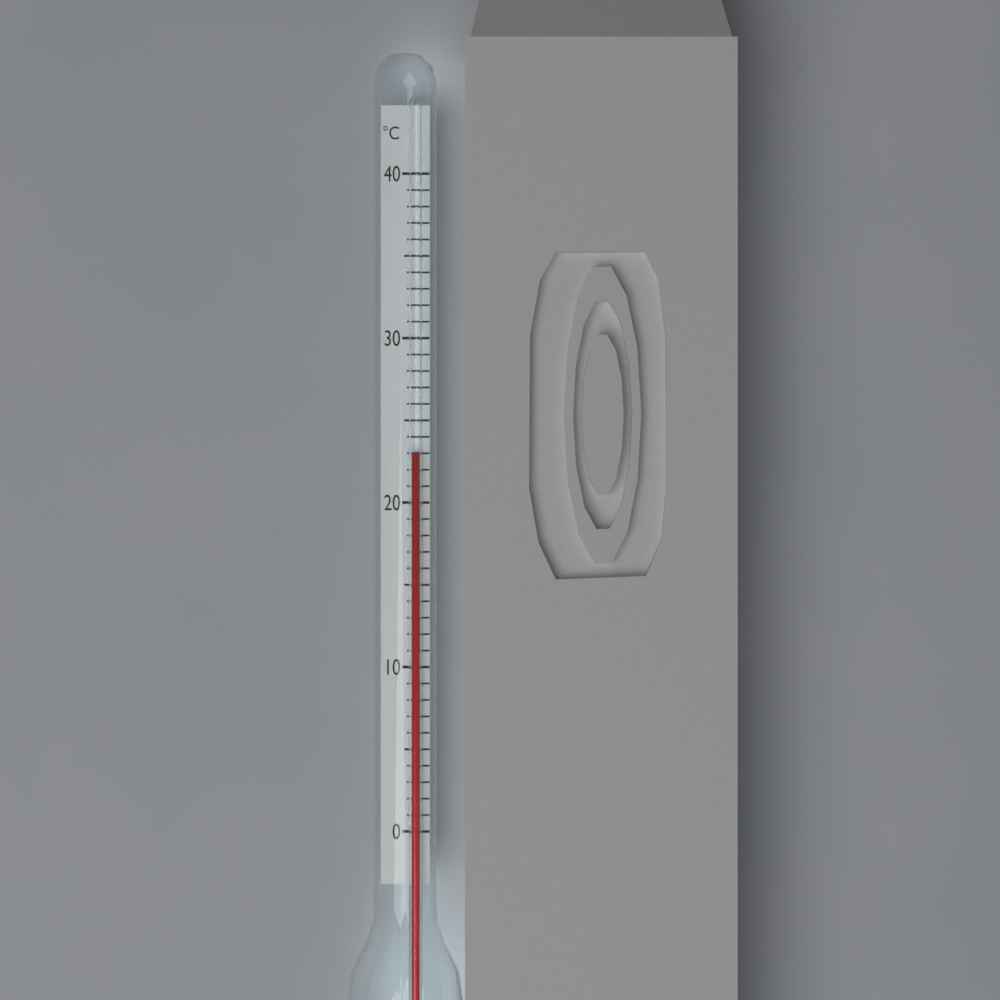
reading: 23 °C
